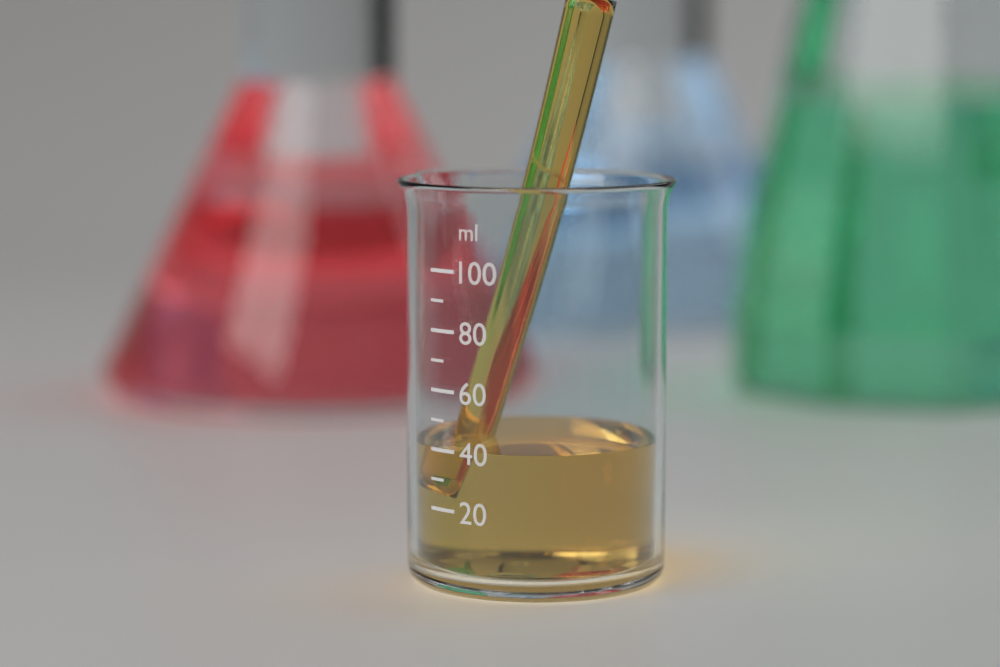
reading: 40 ml
